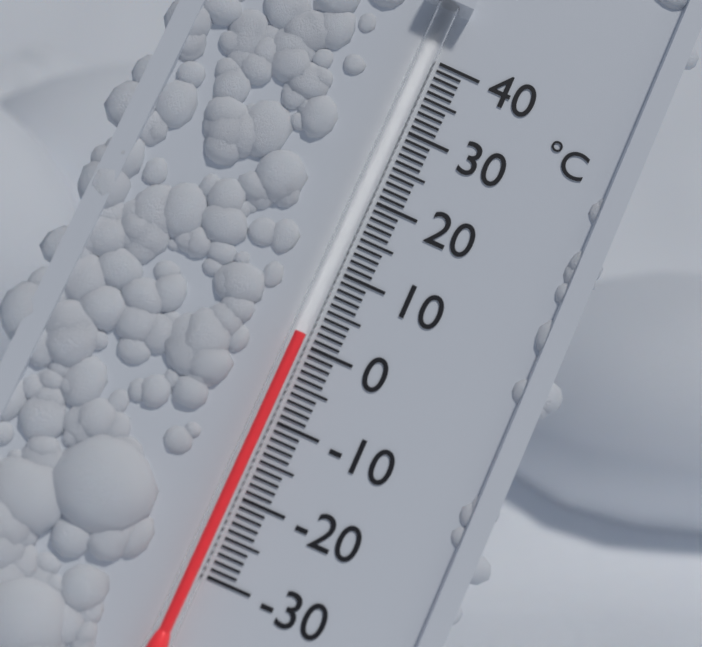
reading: 1 °C
